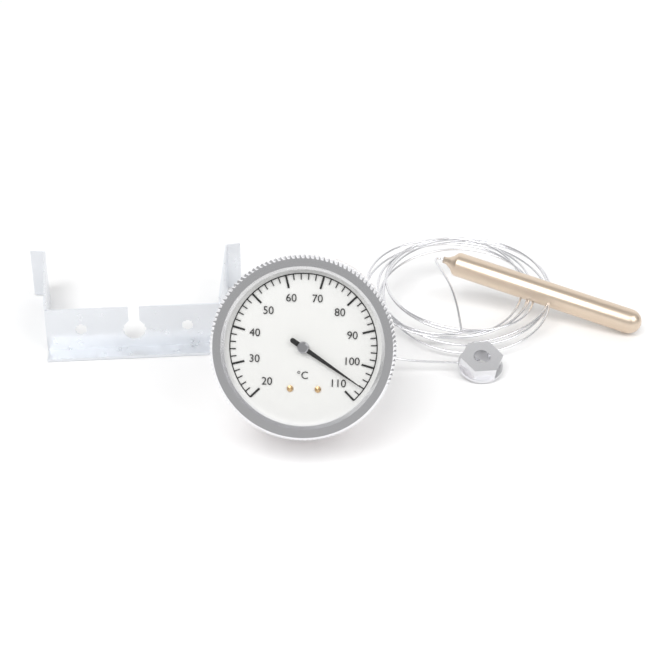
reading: 106 °C
